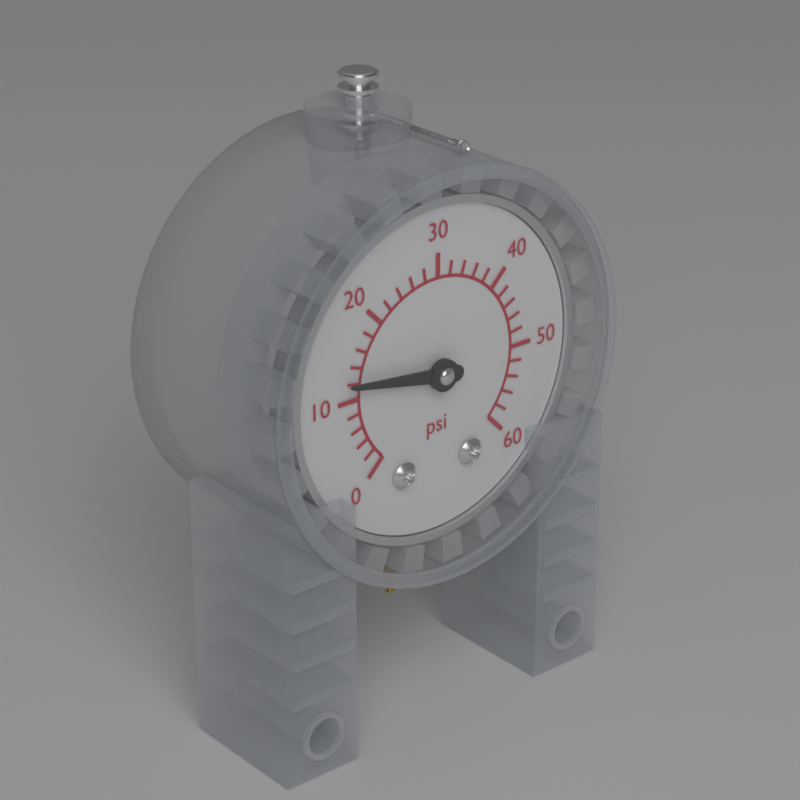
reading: 12 psi
